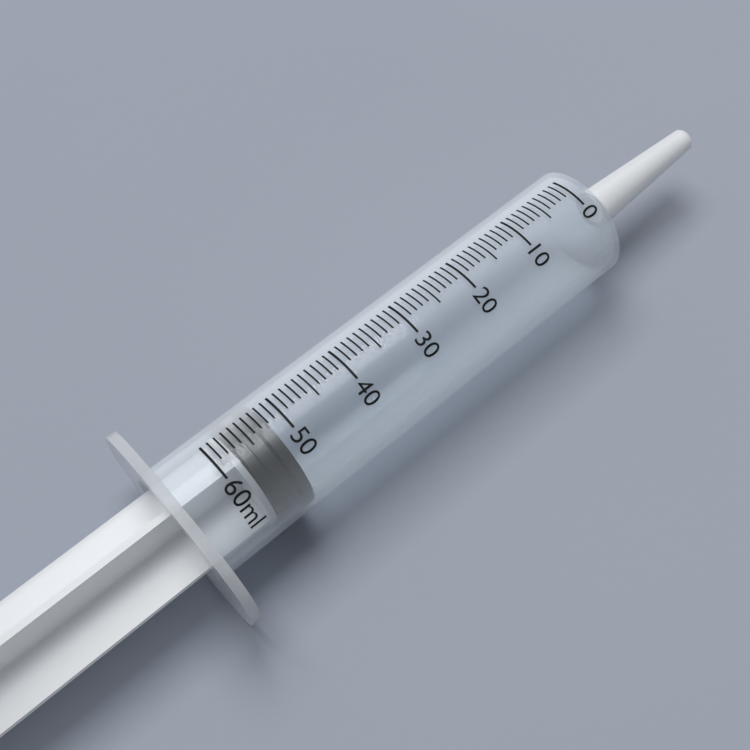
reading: 52 ml
